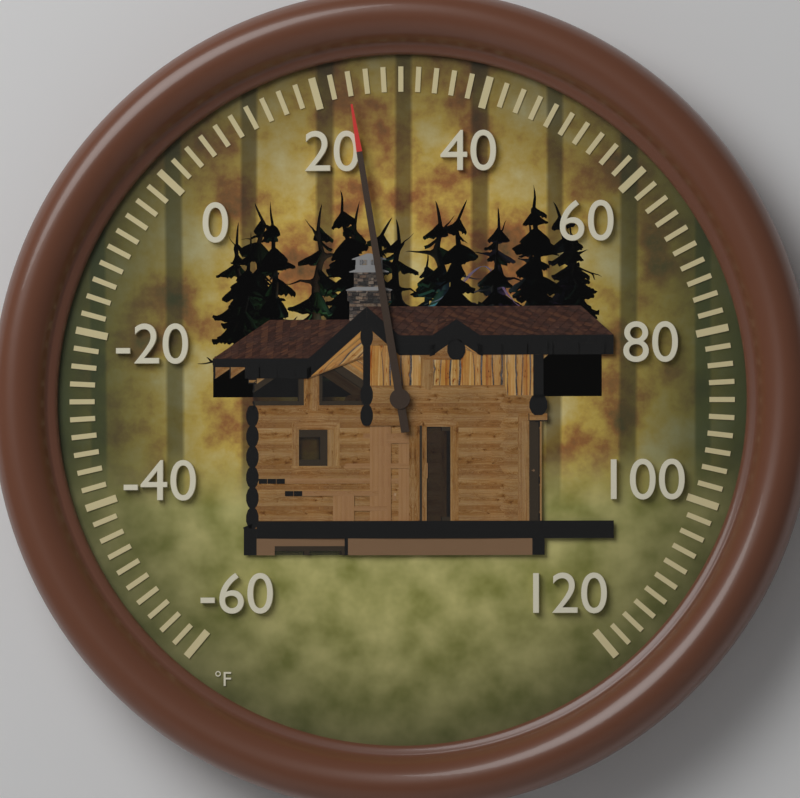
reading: 24 °F
